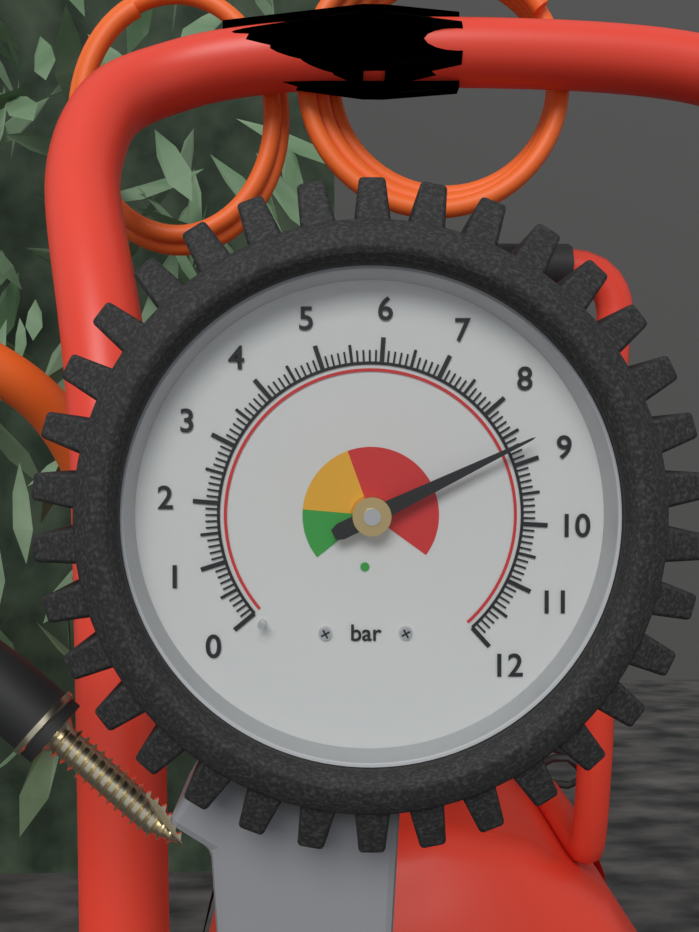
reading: 8.7 bar
